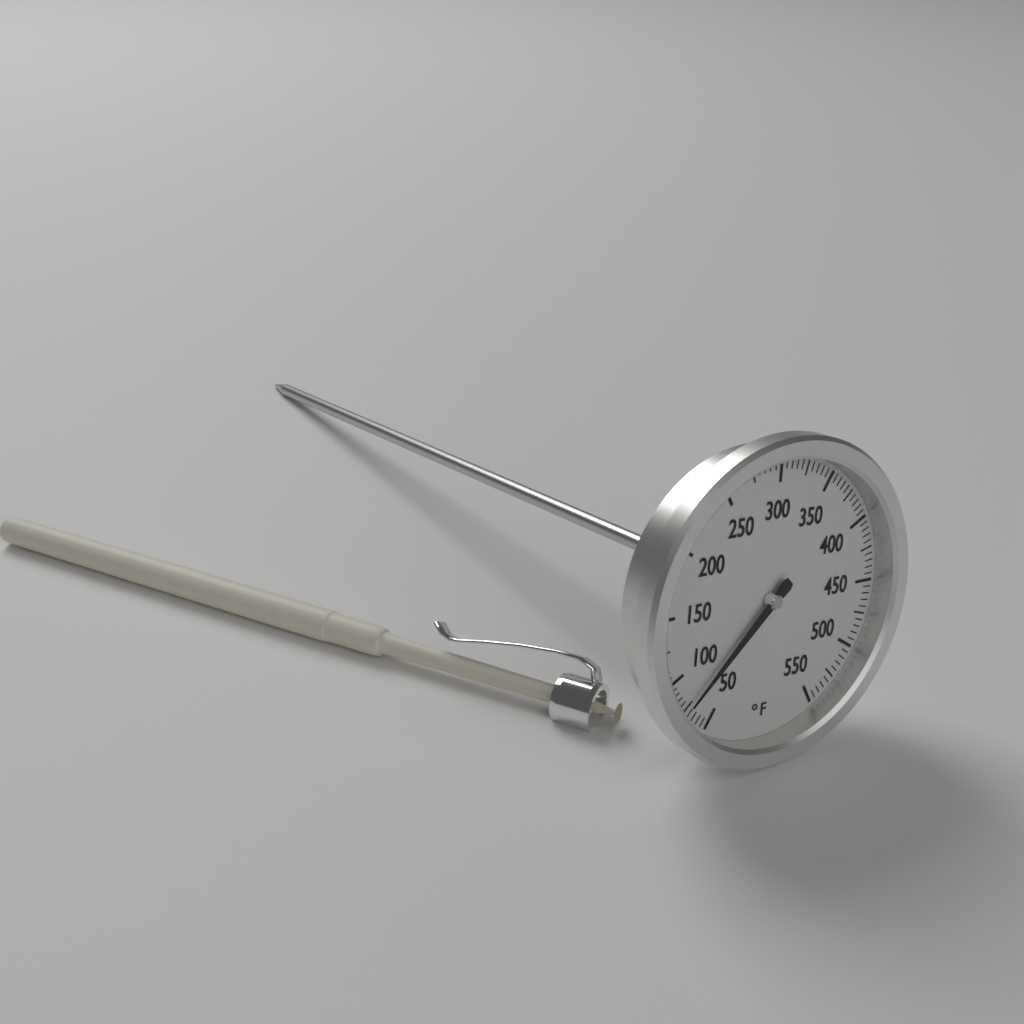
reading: 75 °F
